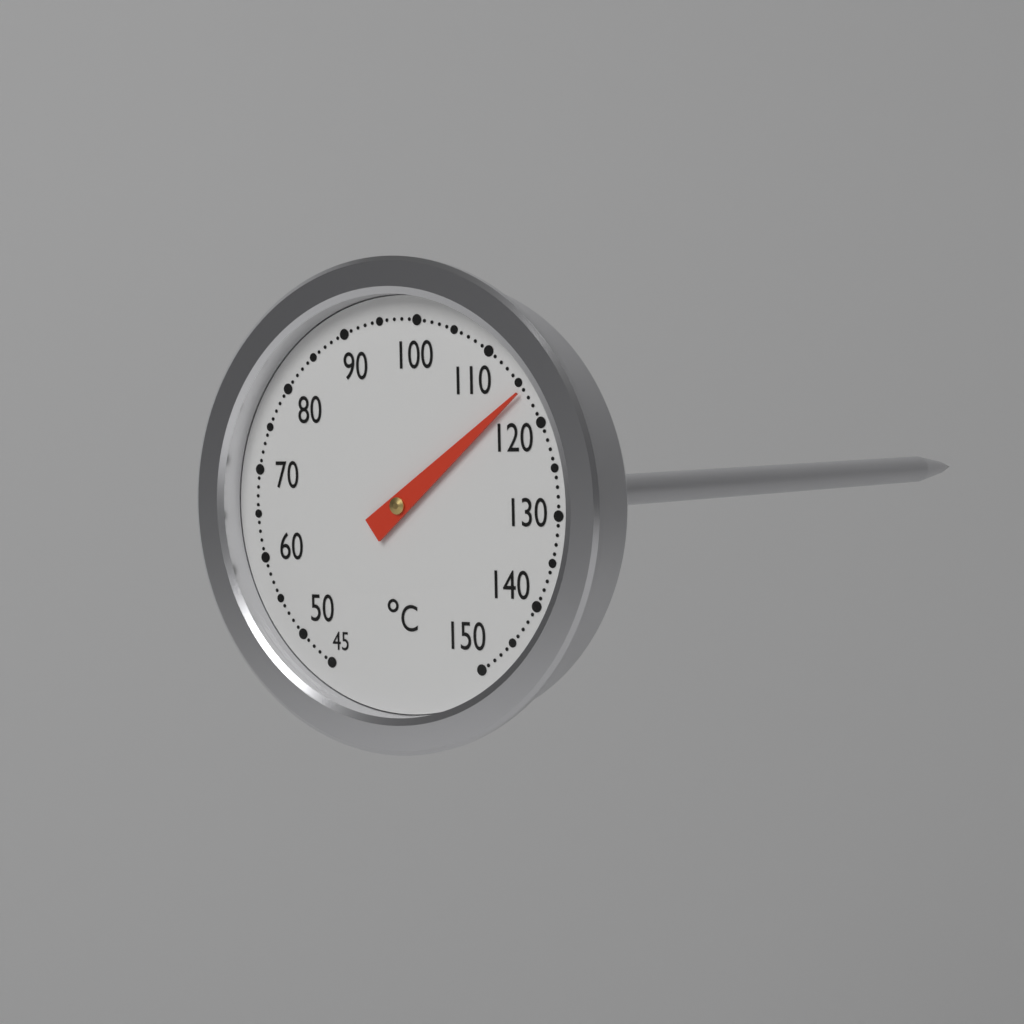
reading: 116 °C
